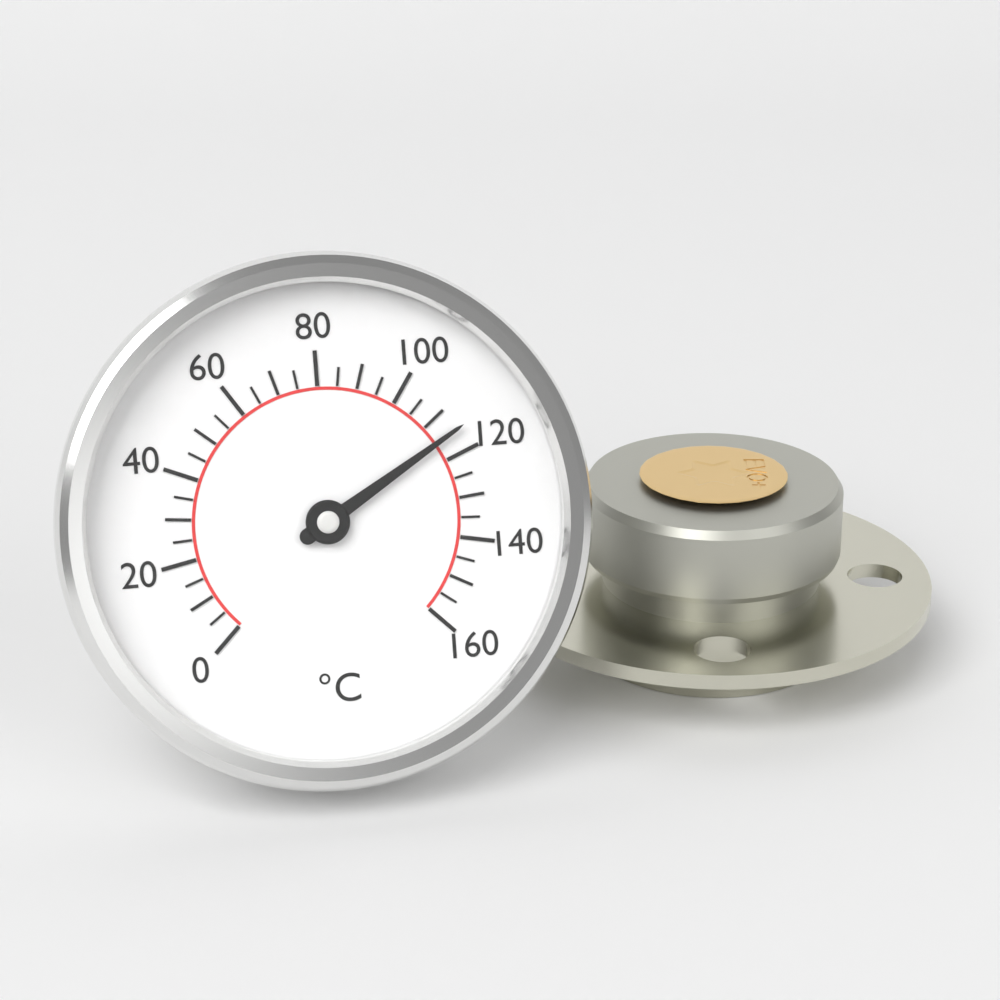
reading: 115 °C
